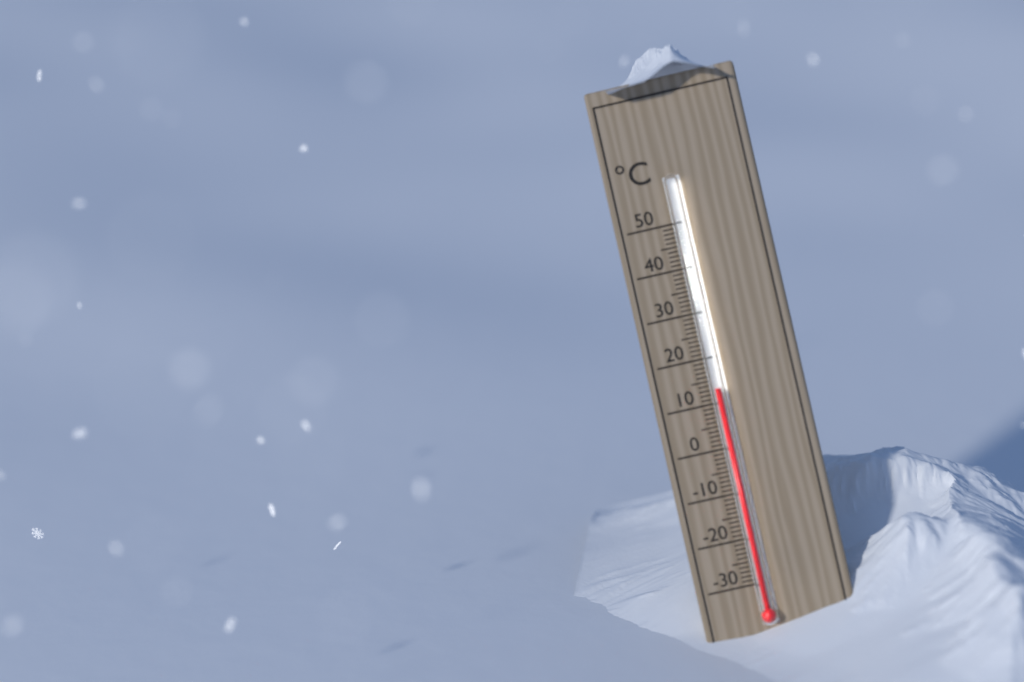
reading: 13 °C
